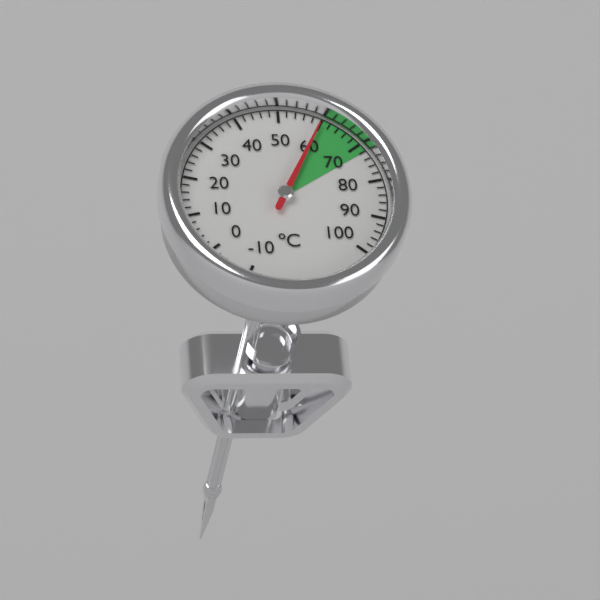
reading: 60 °C
